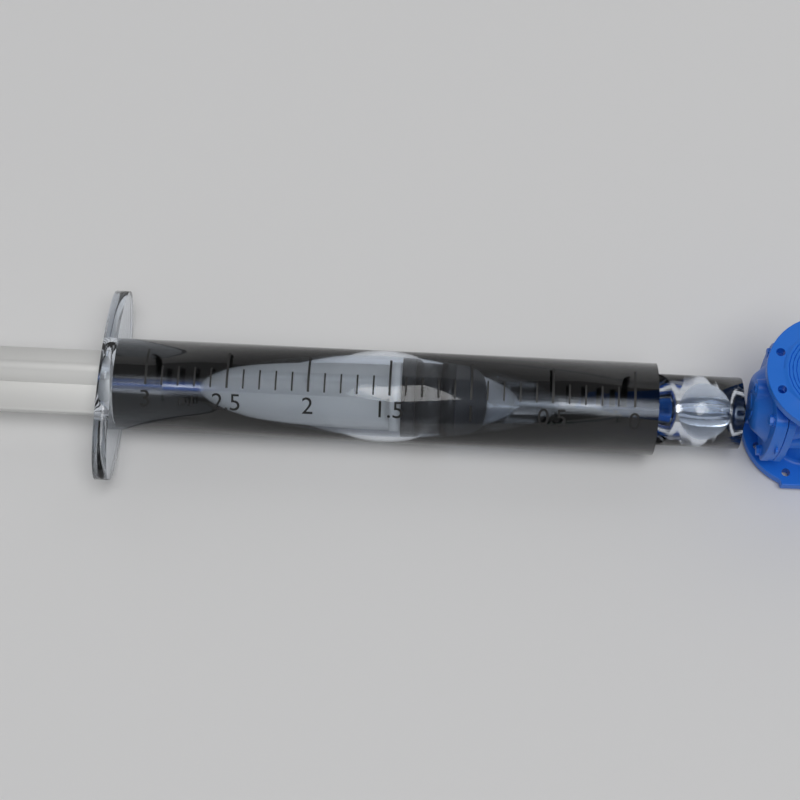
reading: 1.1 ml
